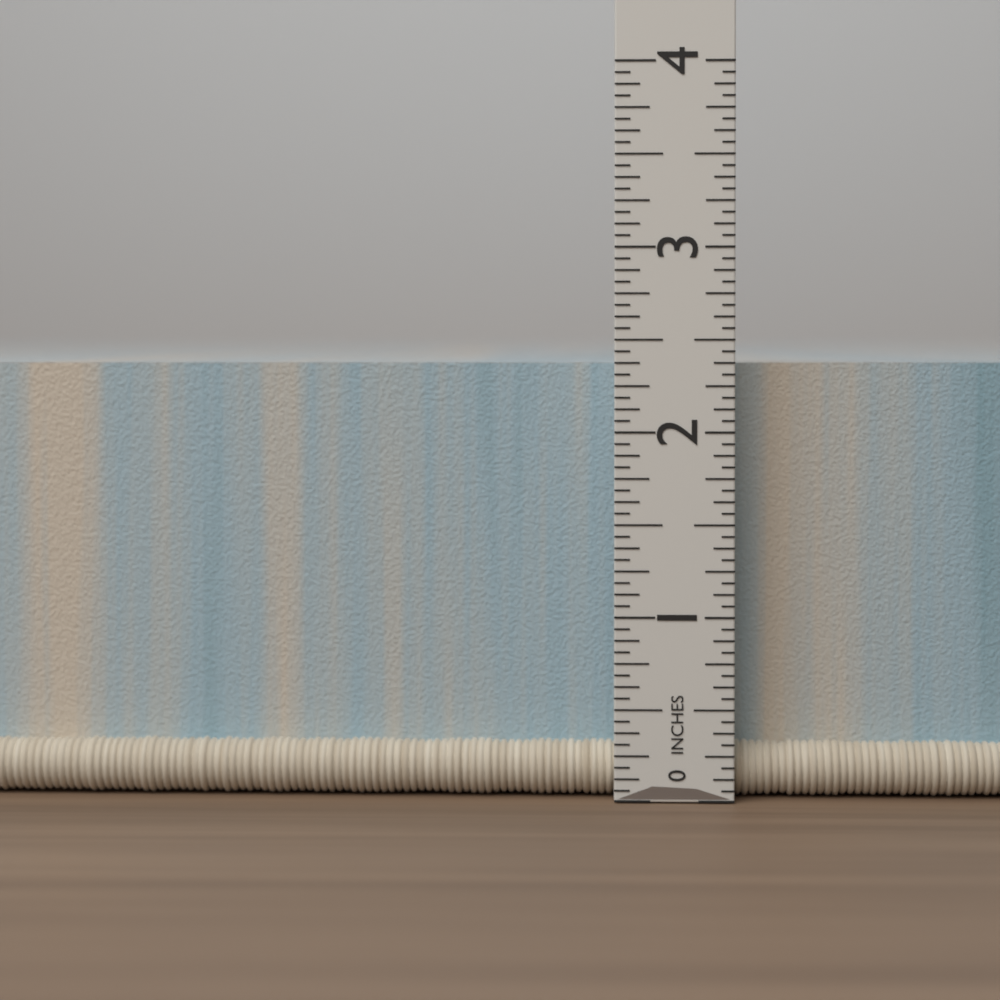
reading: 2.3750 in
